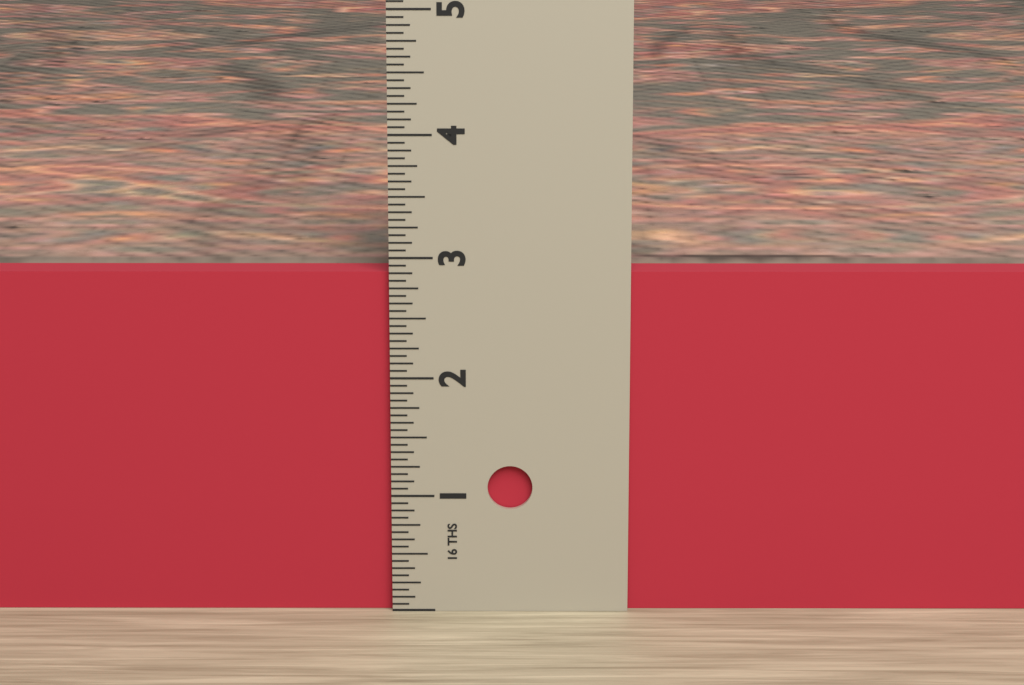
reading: 2.8750 in
